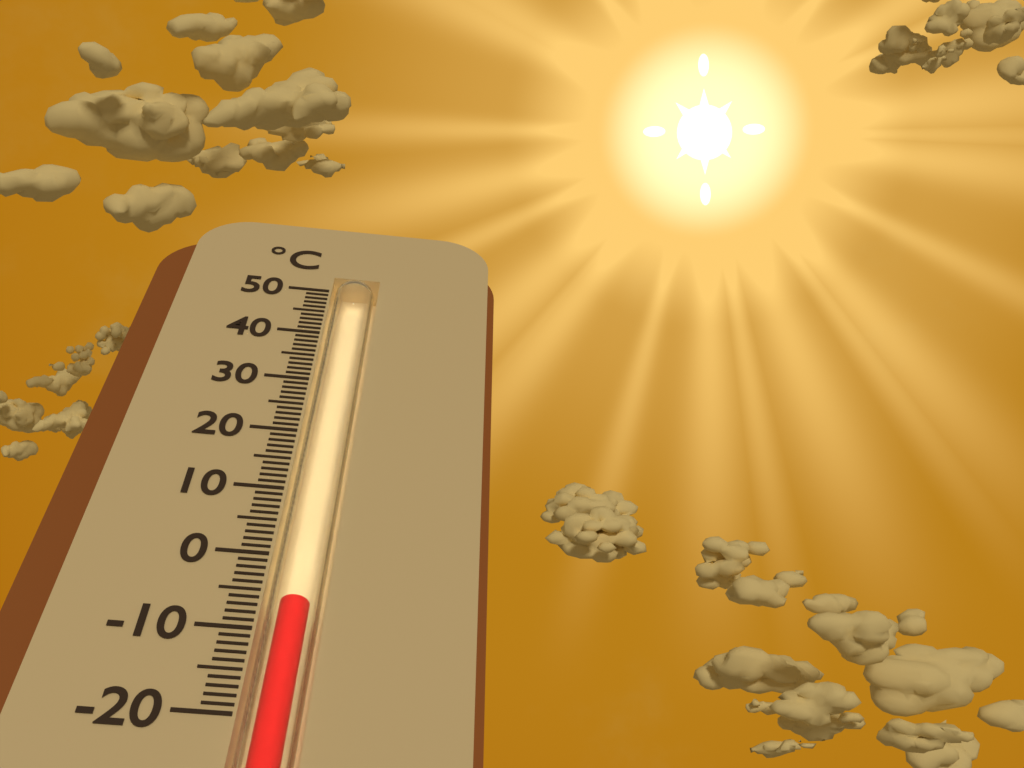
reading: -6 °C
